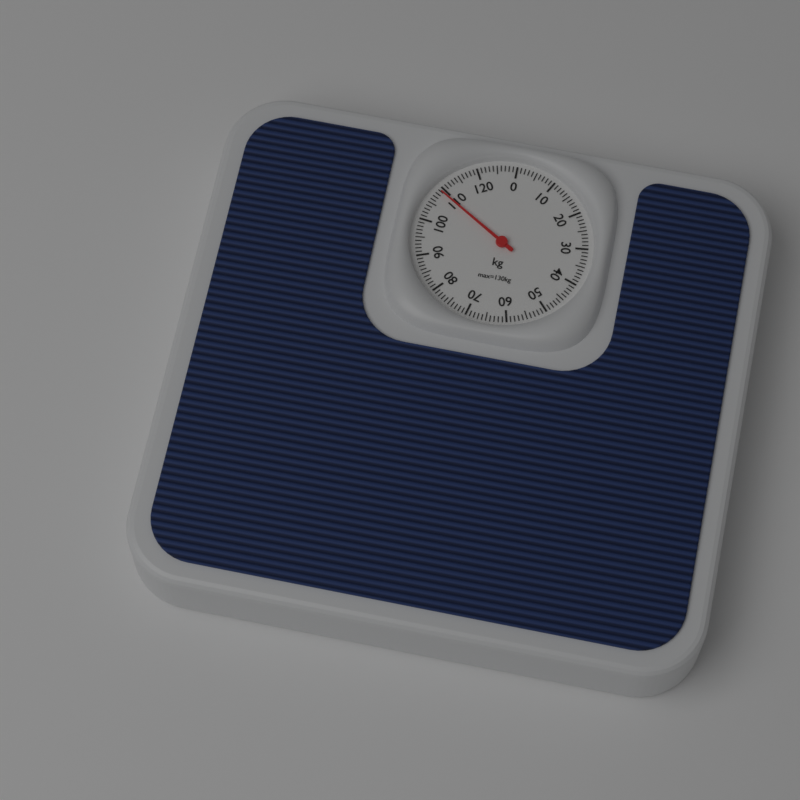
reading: 109 kg
